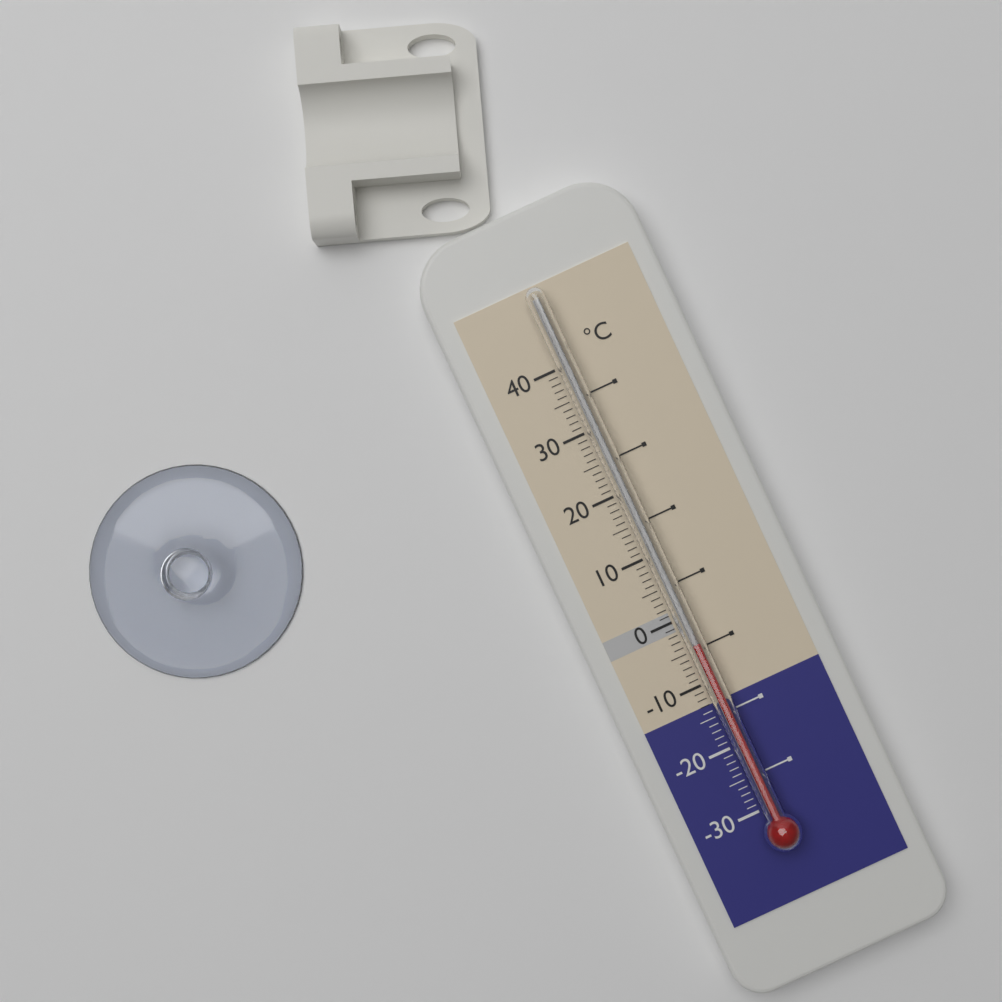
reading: -4 °C
